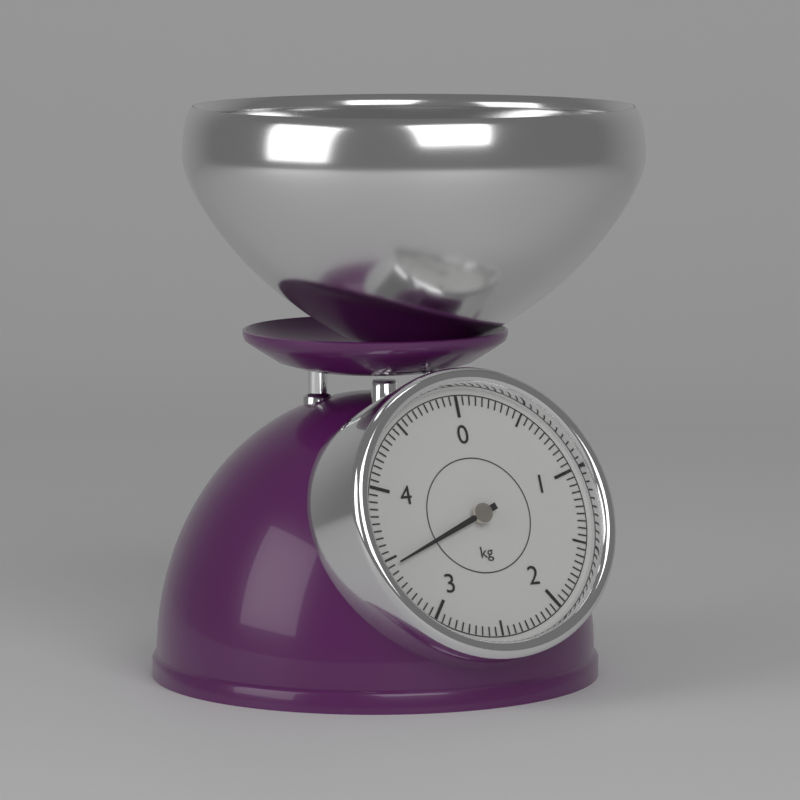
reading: 3.45 kg
